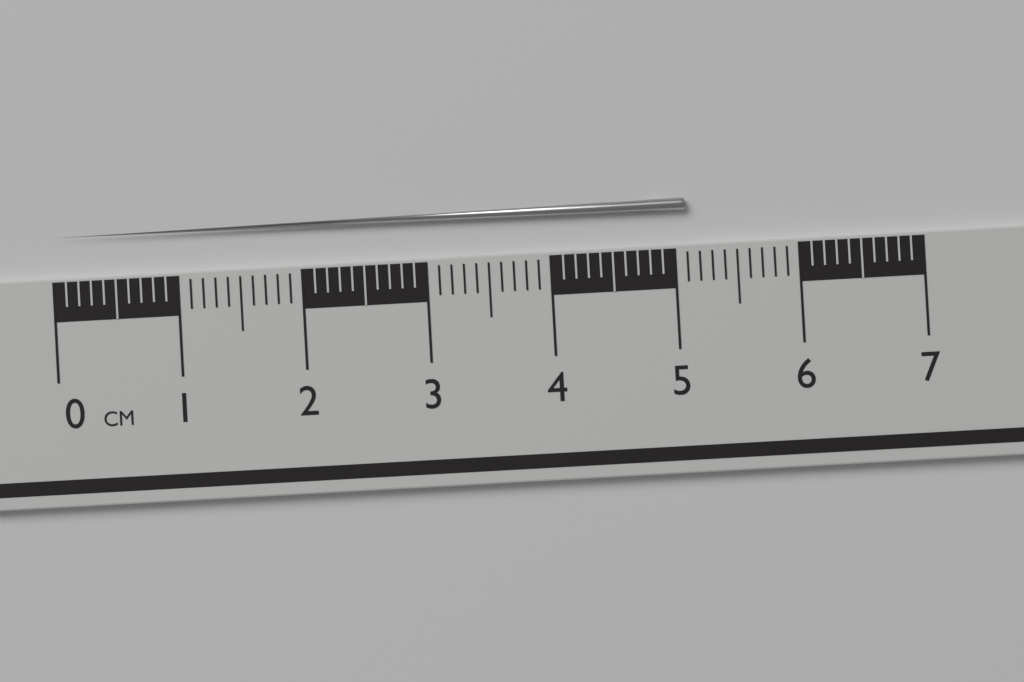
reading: 5.1 cm
